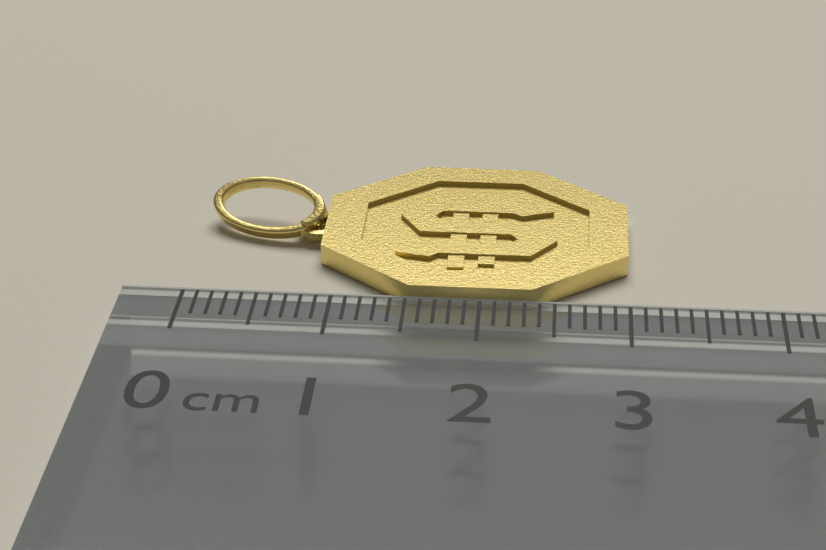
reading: 3.0 cm
